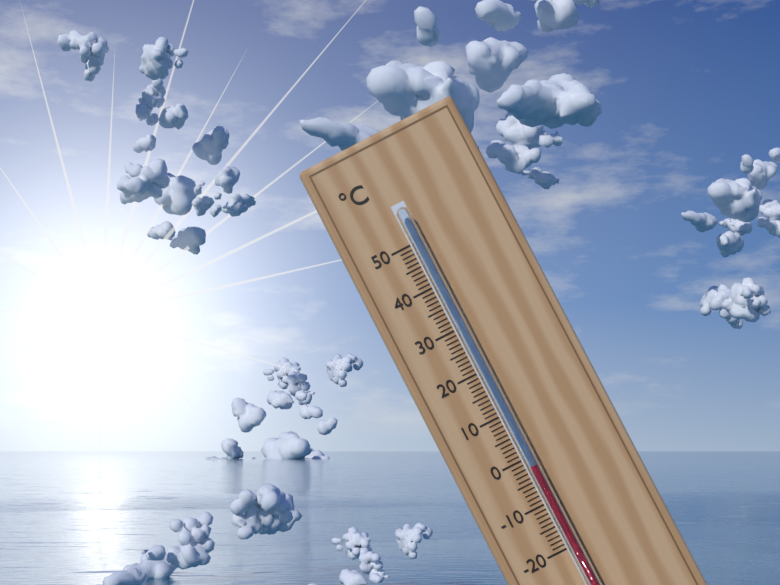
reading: -2 °C
